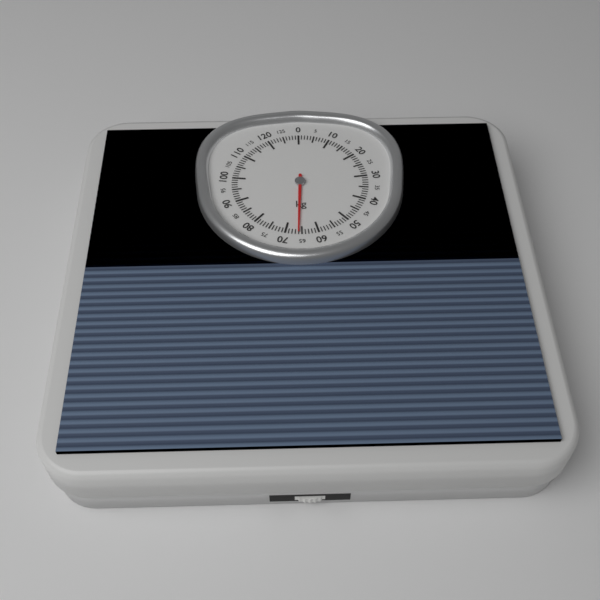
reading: 66 kg
